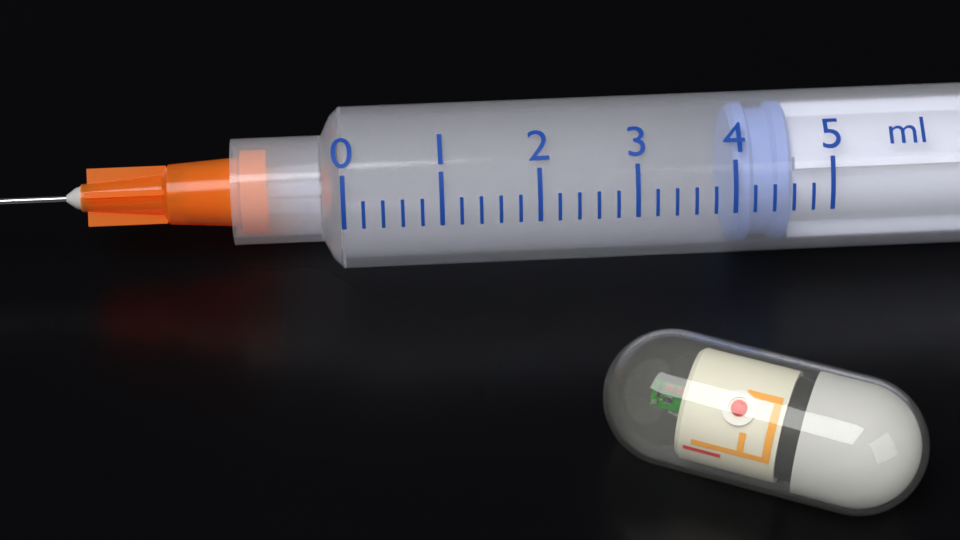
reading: 4.0 ml
